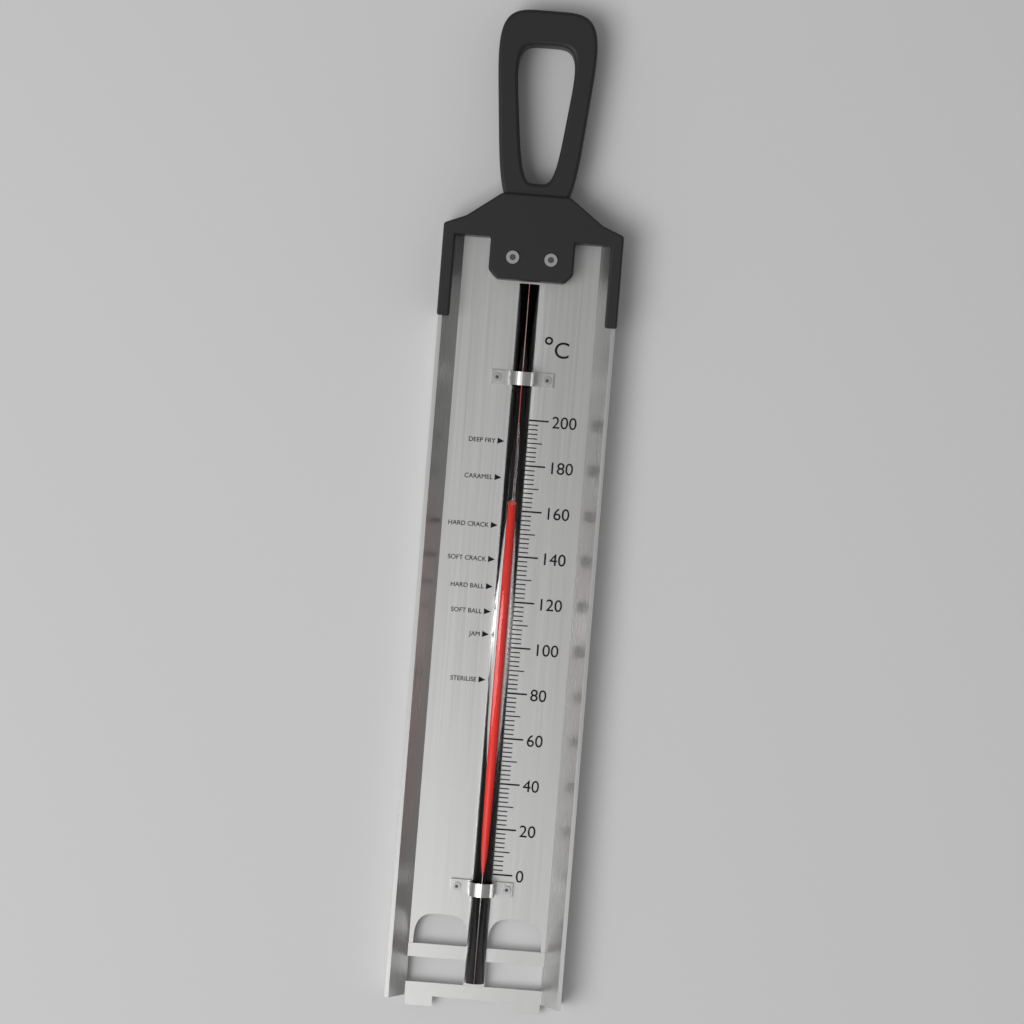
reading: 162 °C
